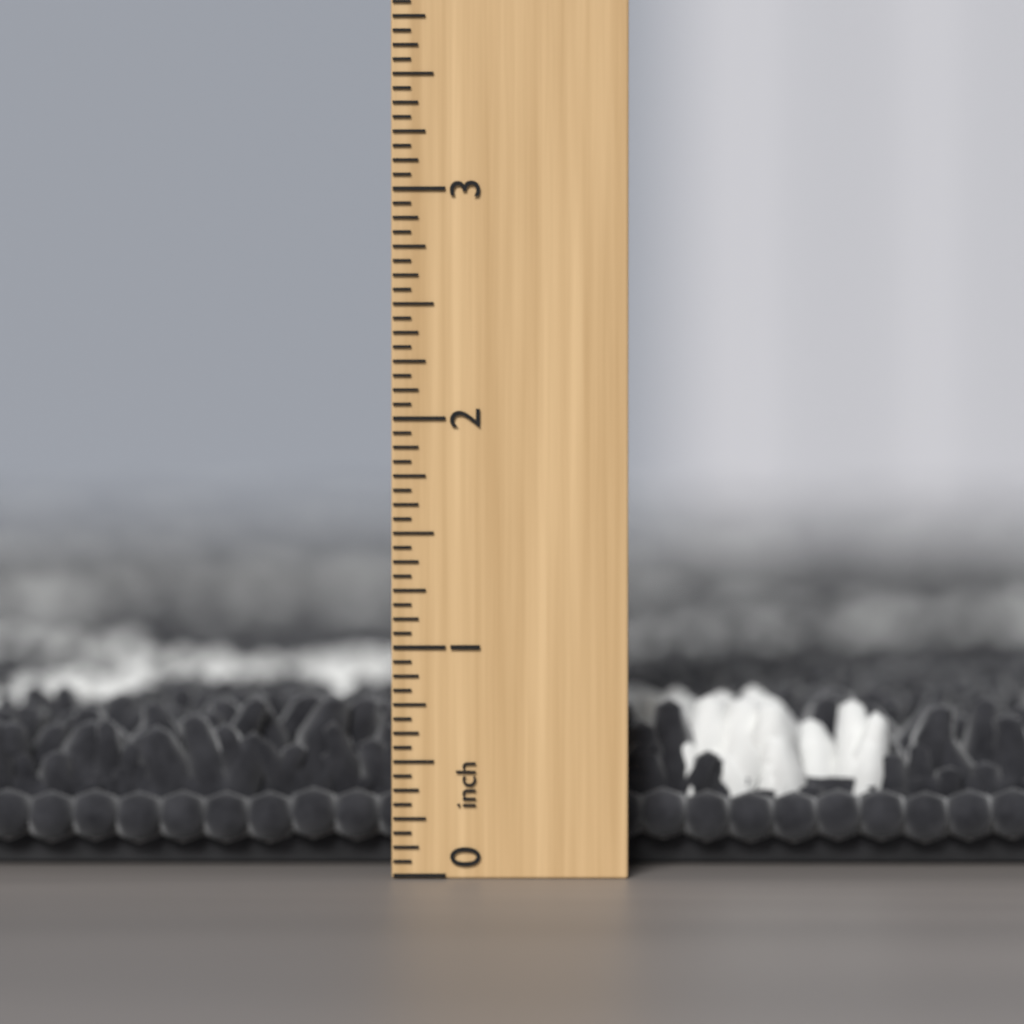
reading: 0.7500 inch
